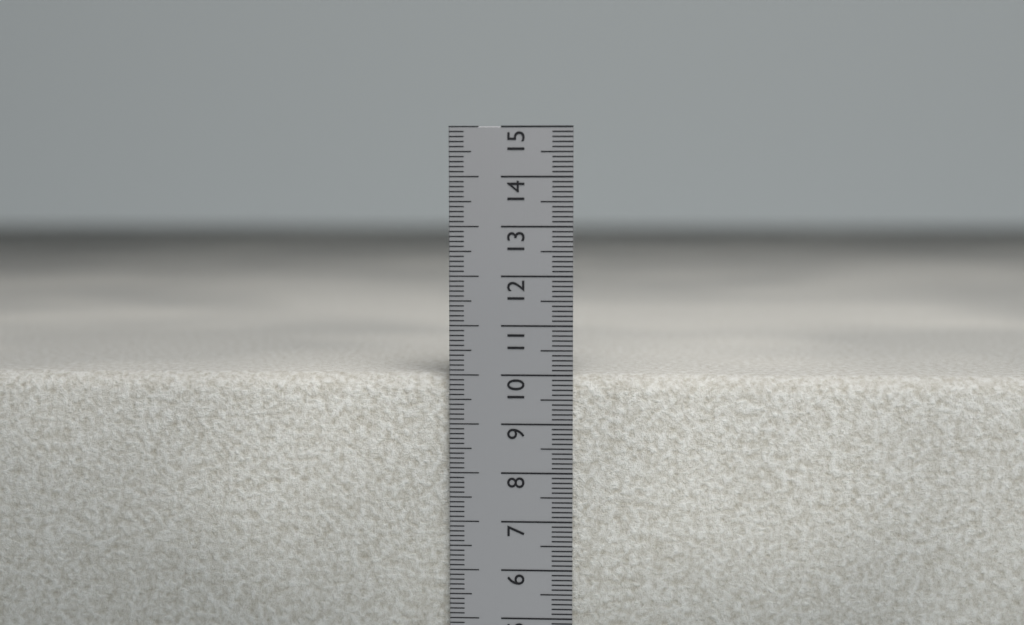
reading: 10.0 cm
